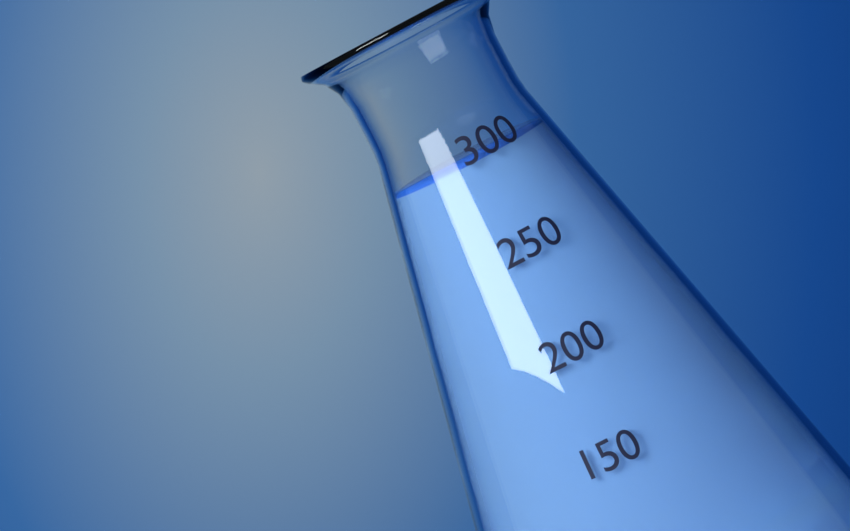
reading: 295 (no unit)
